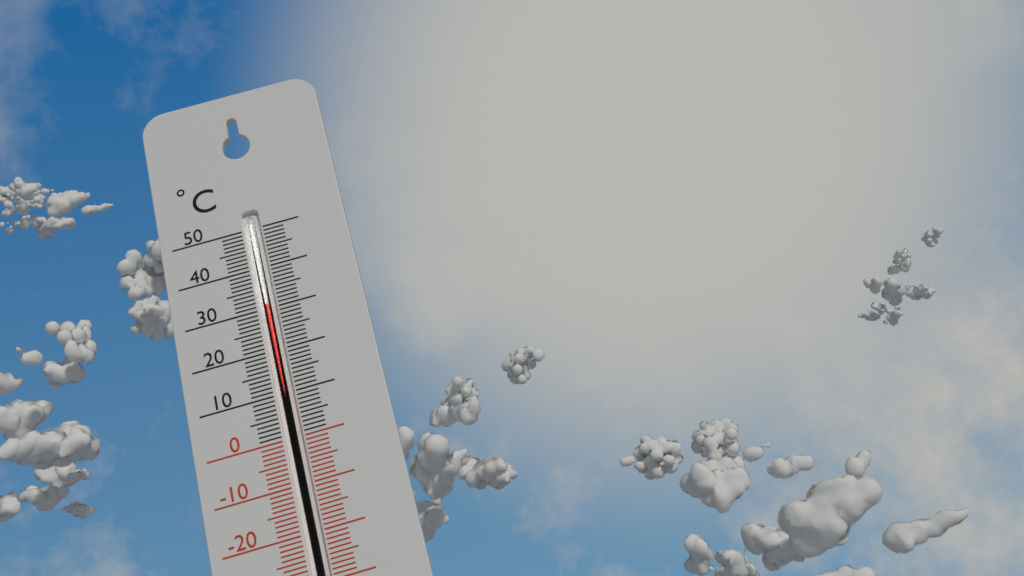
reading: 31 °C
